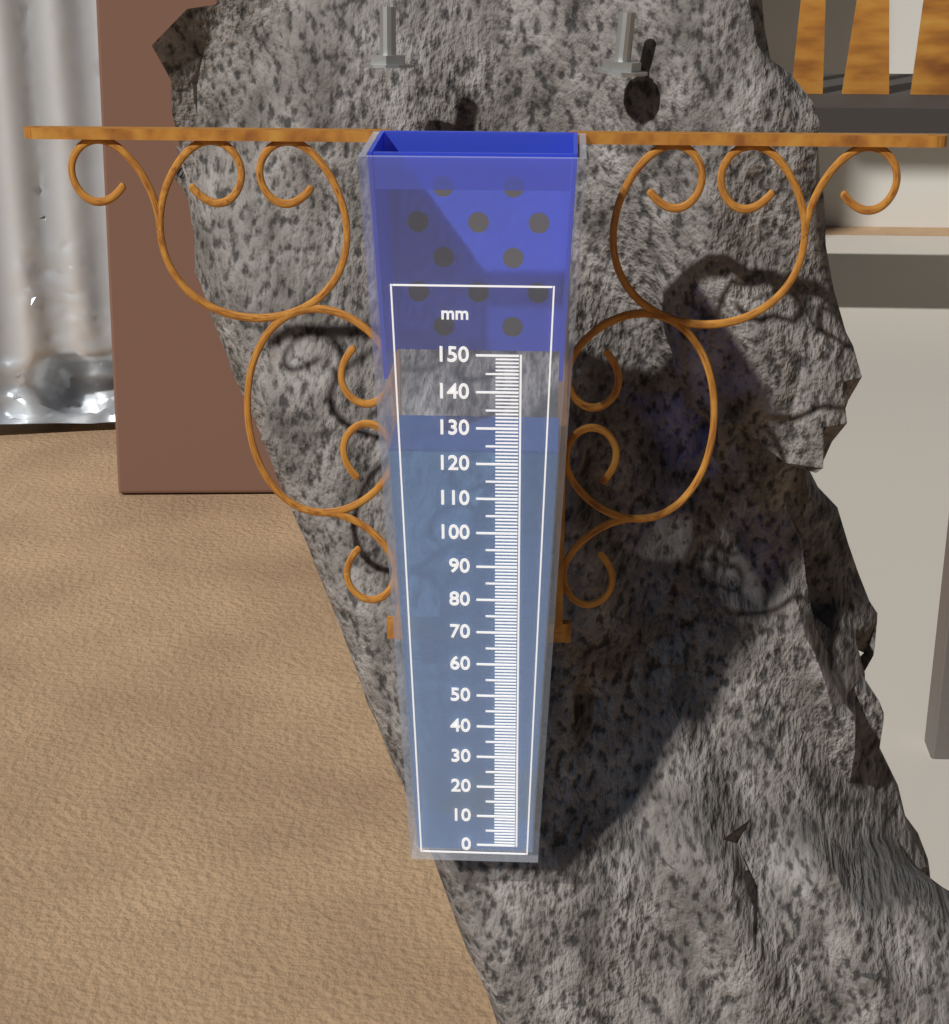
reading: 123 mm
